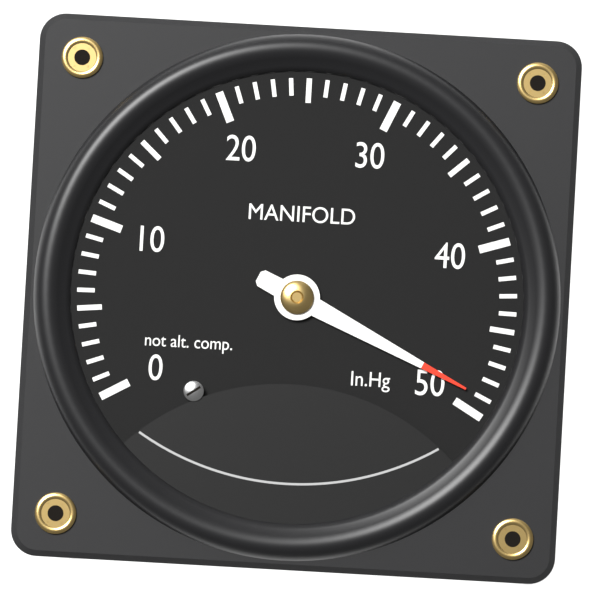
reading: 49 inHg
